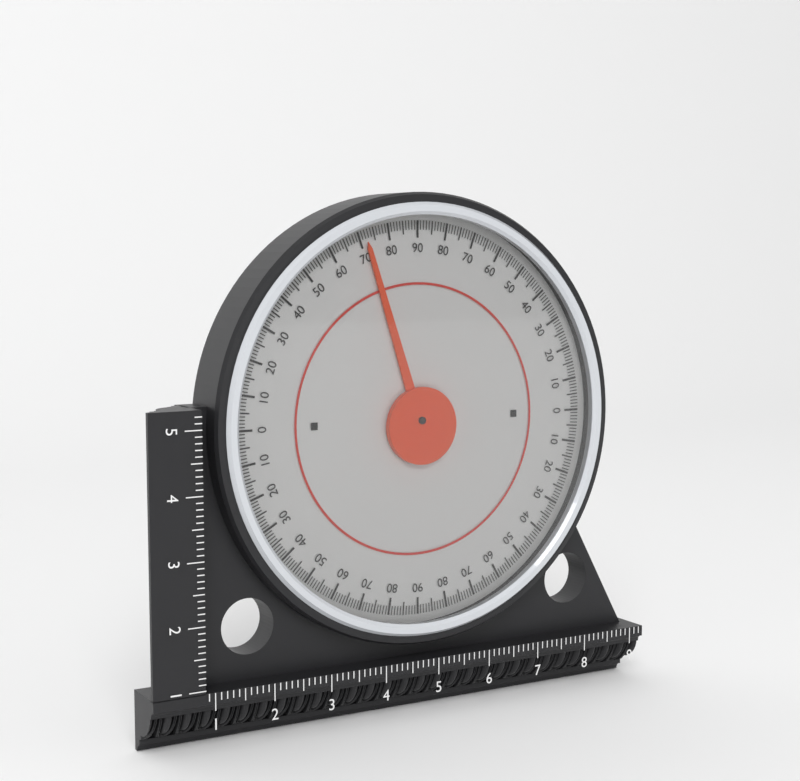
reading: 72 (no unit)
